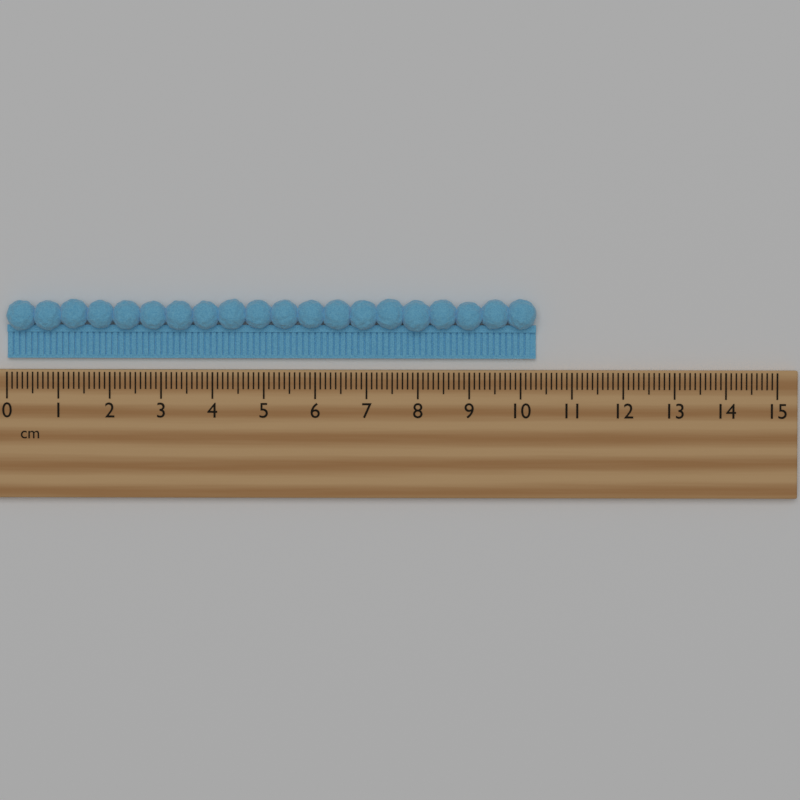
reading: 10.3 cm
